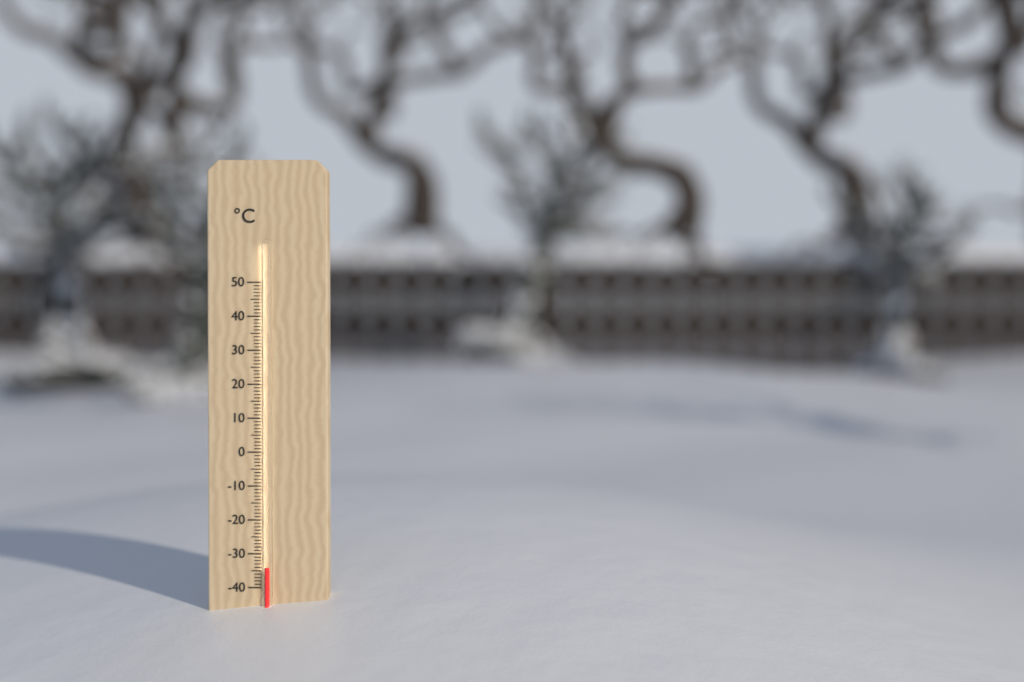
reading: -34 °C
